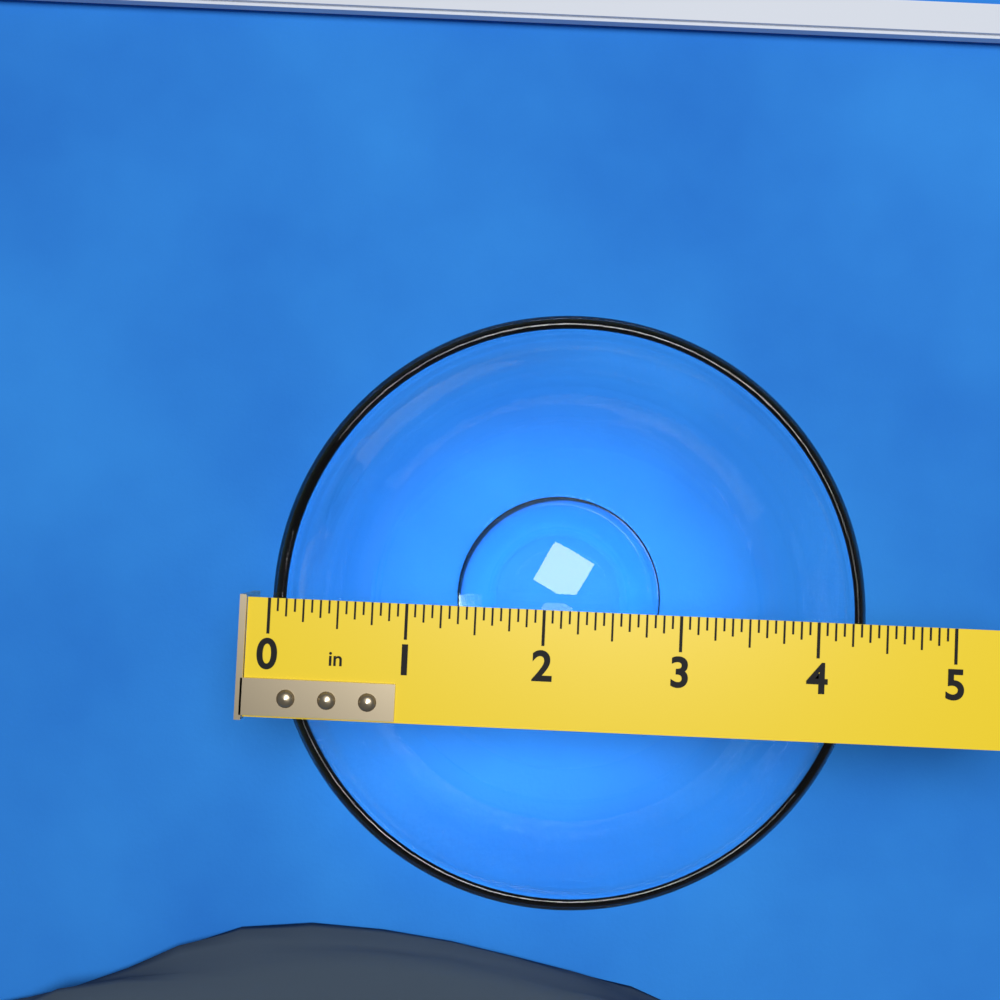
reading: 4.3750 in
